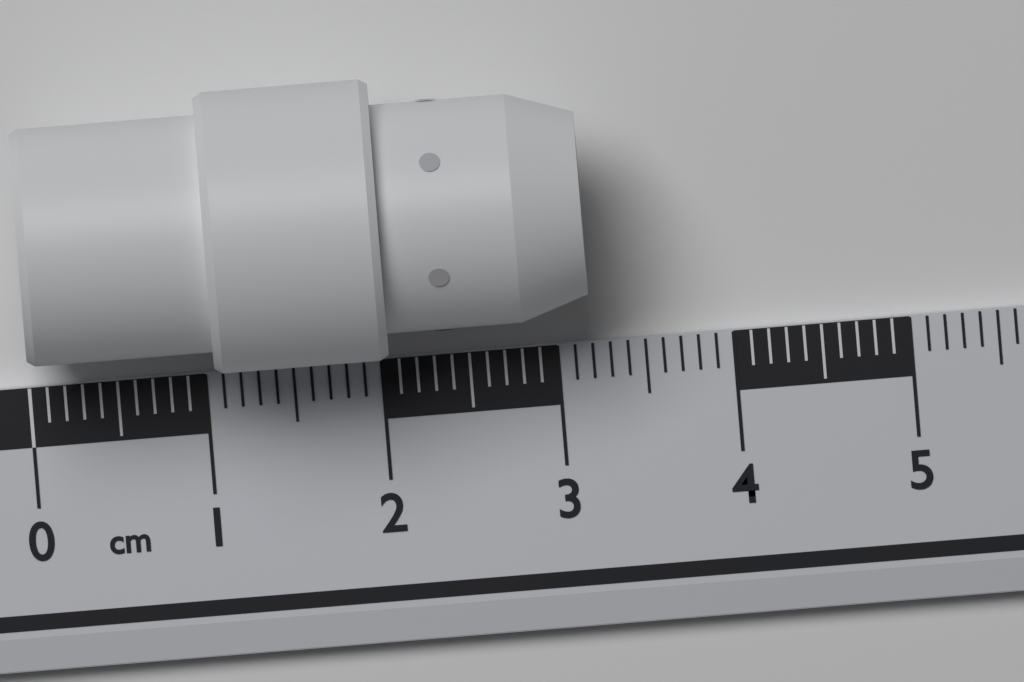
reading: 3.2 cm
